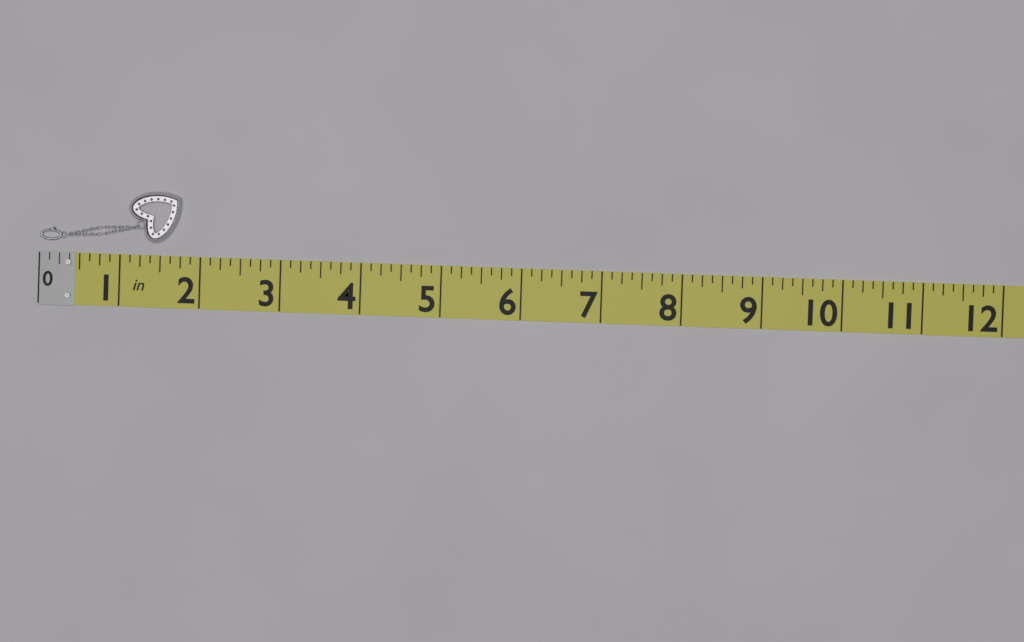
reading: 1.750 in
